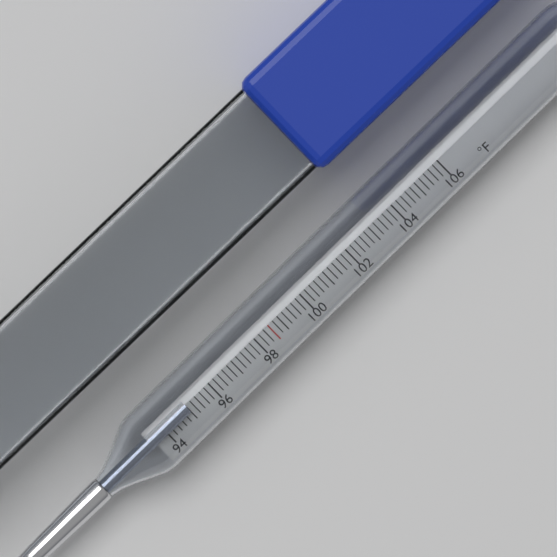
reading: 95.0 °F
